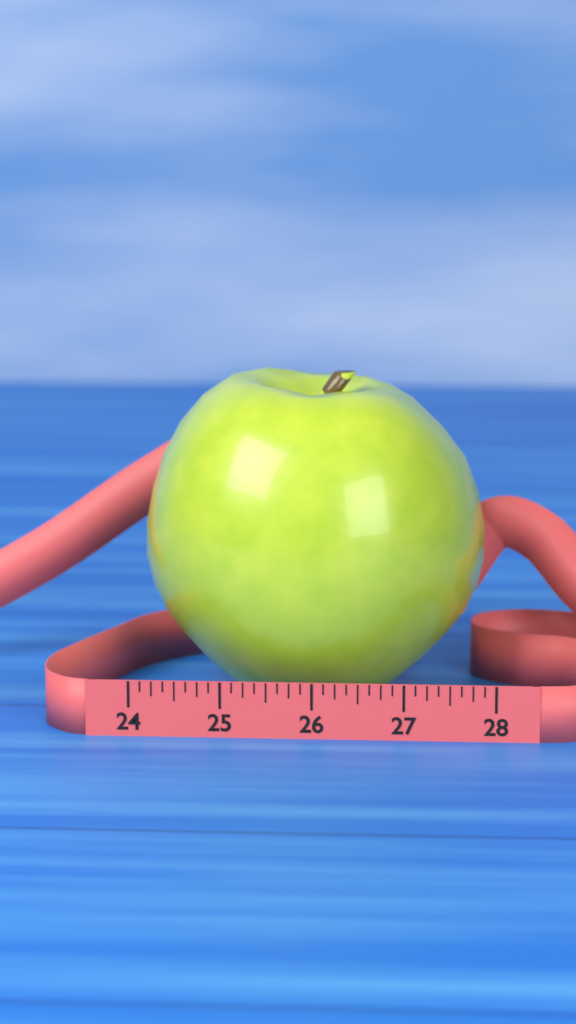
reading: 27.875 (no unit)
